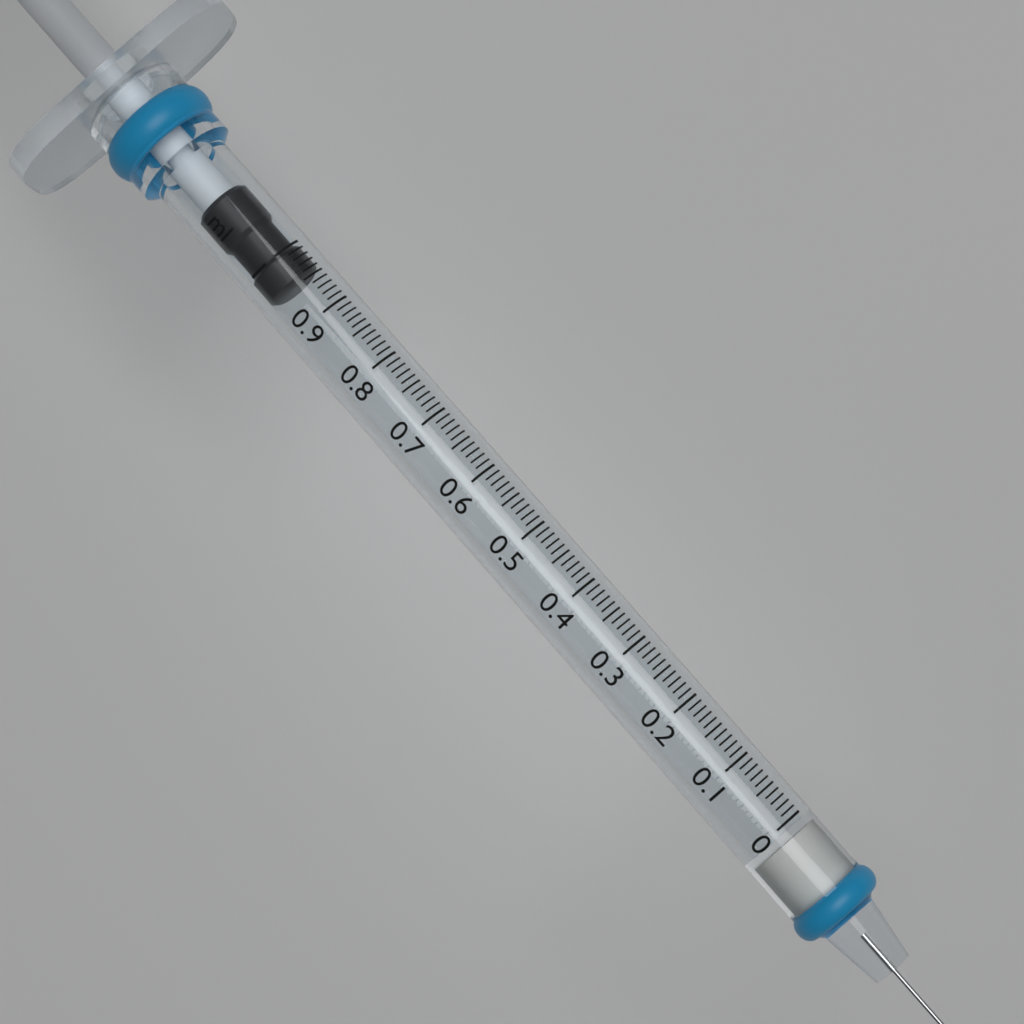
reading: 0.96 ml
